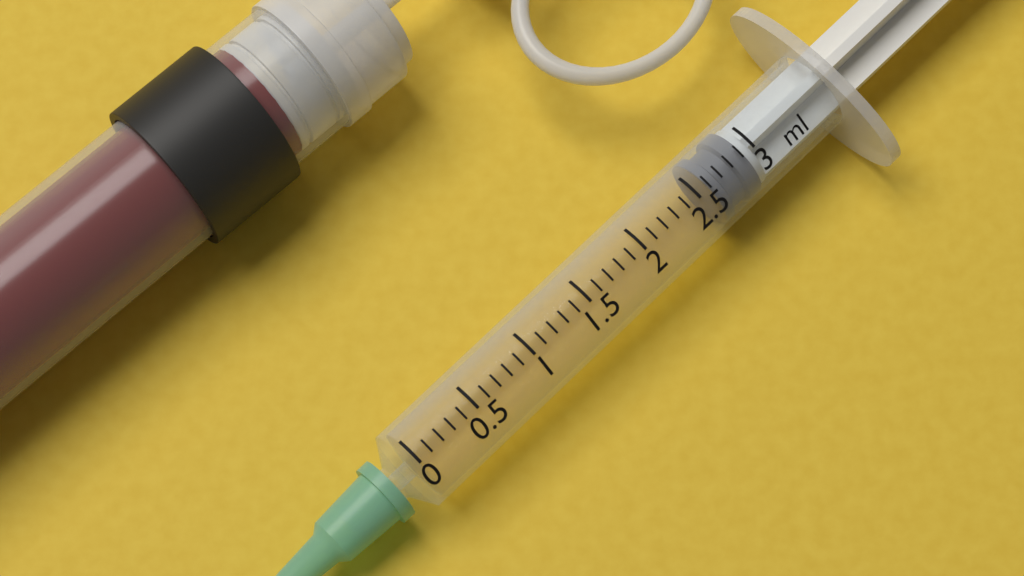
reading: 2.6 ml
